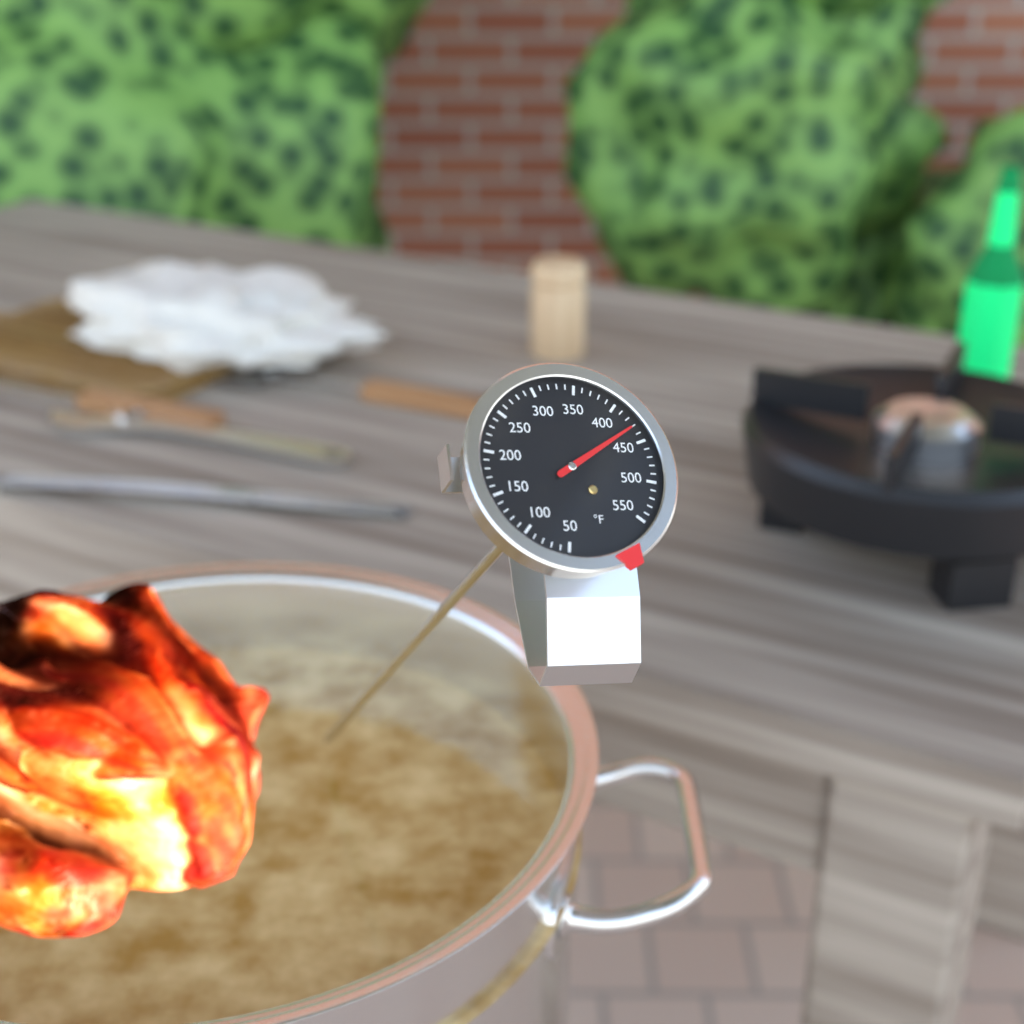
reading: 430 °F
